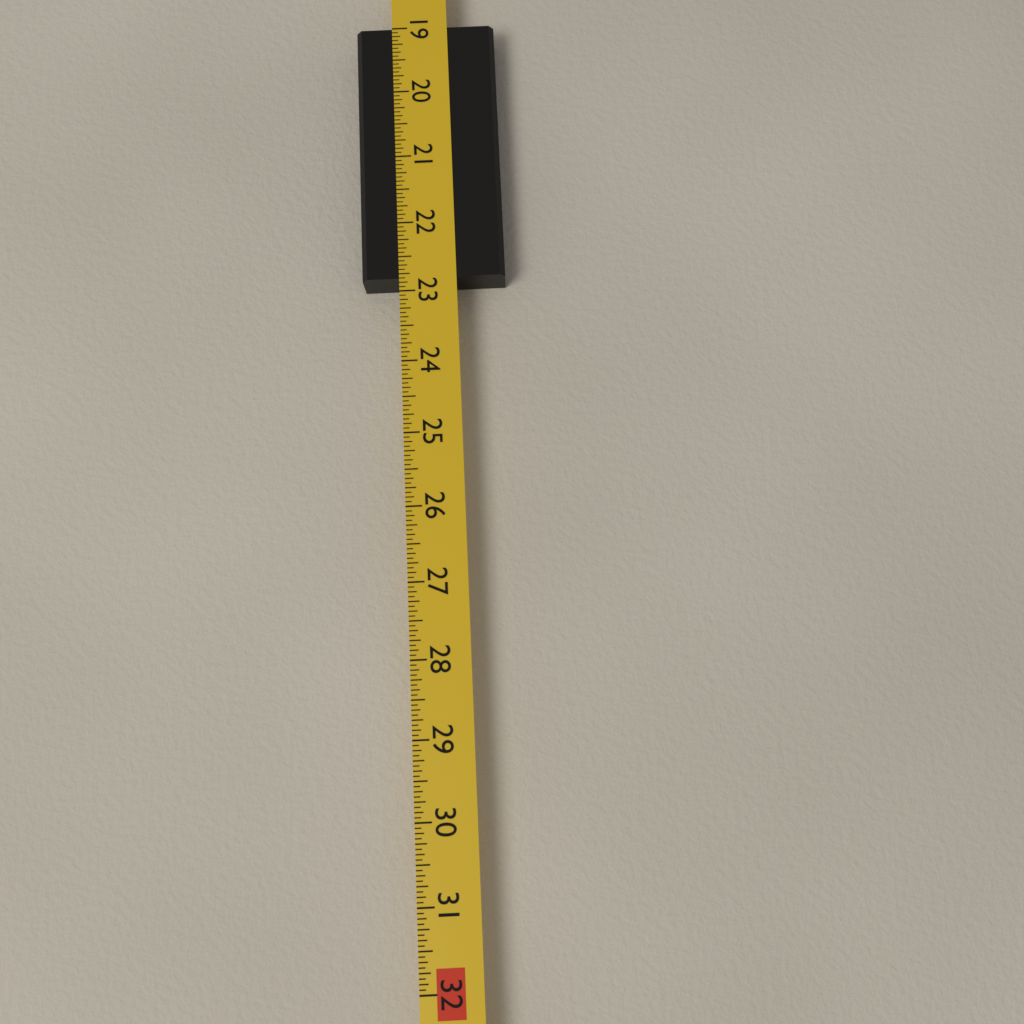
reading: 22.8125 in
